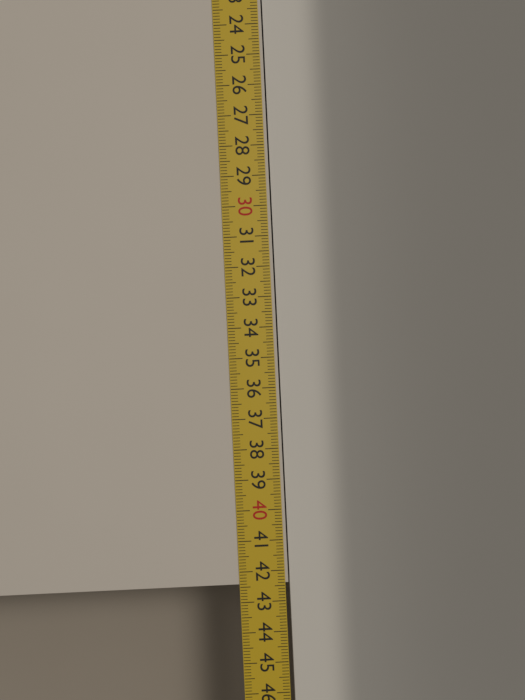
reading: 42.4 cm
